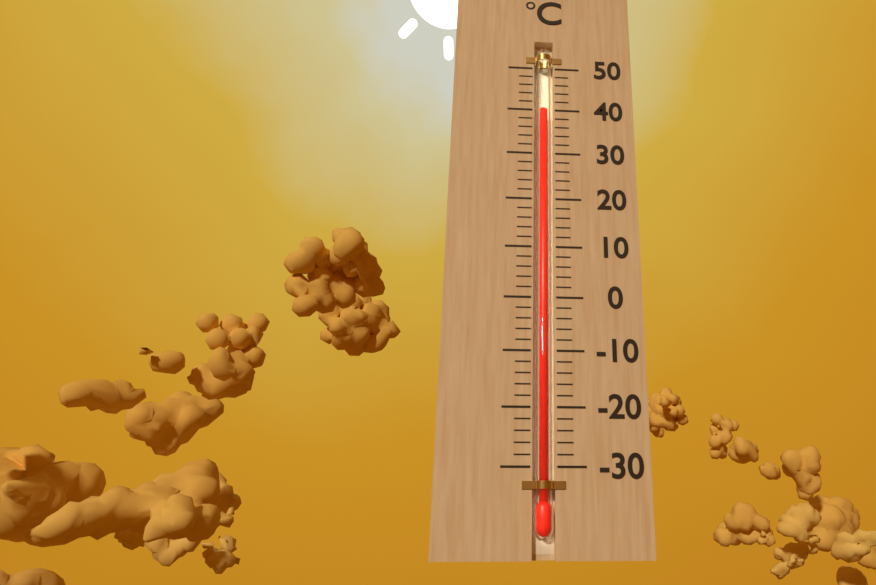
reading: 40 °C
